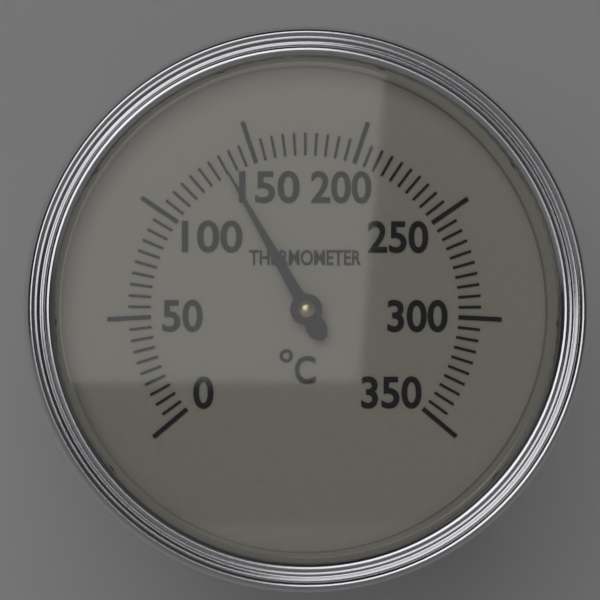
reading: 135 °C
